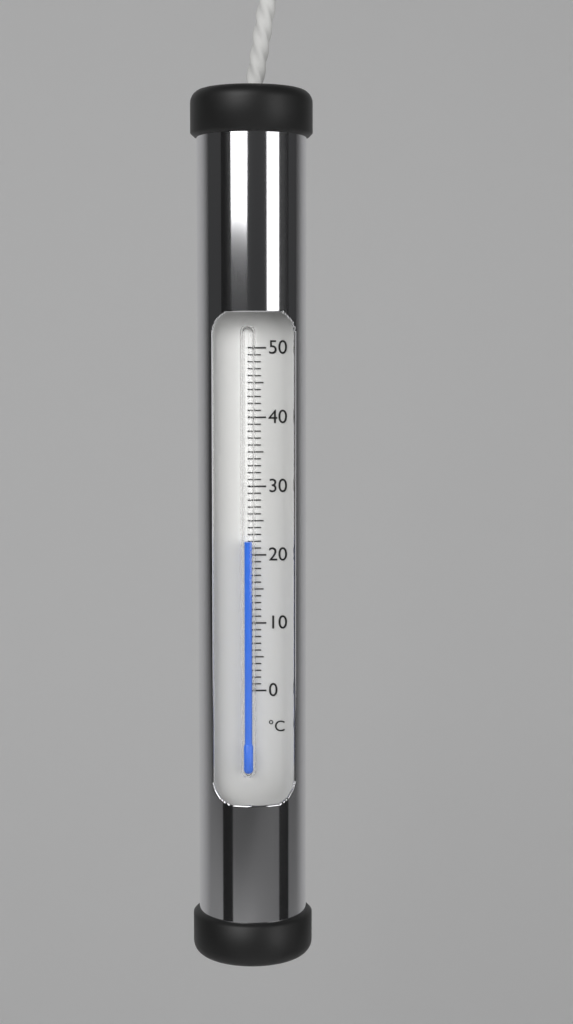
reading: 22 °C
